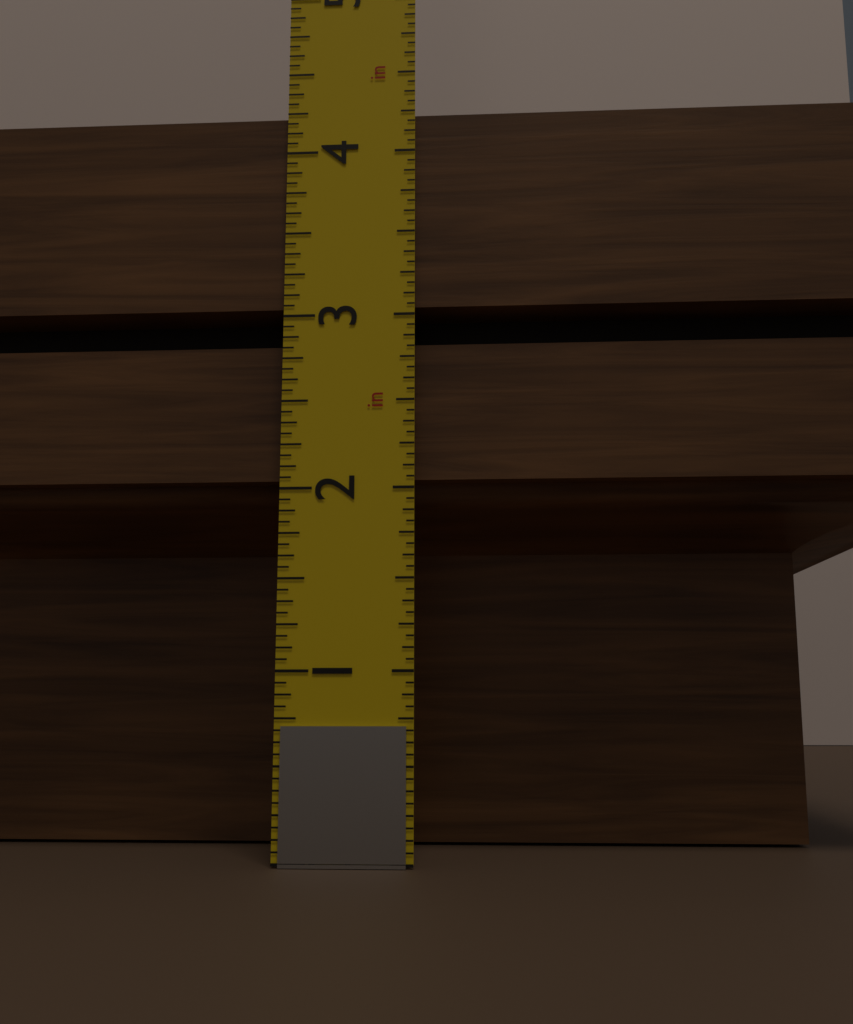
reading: 4.2500 in
